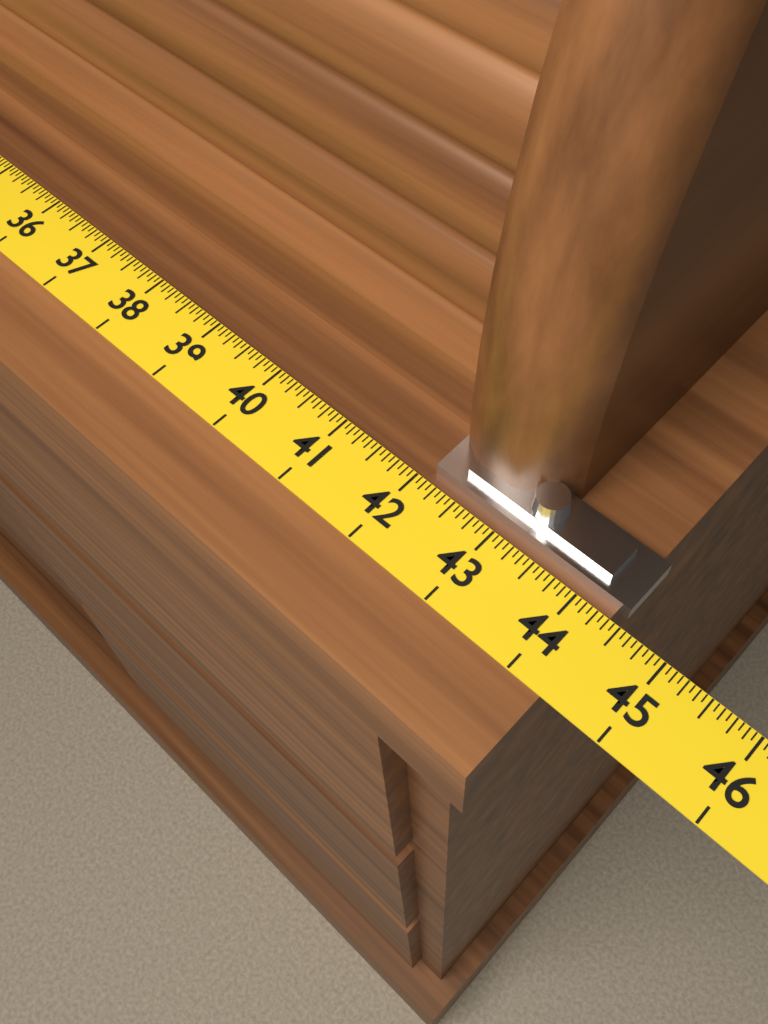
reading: 44.3750 (no unit)
